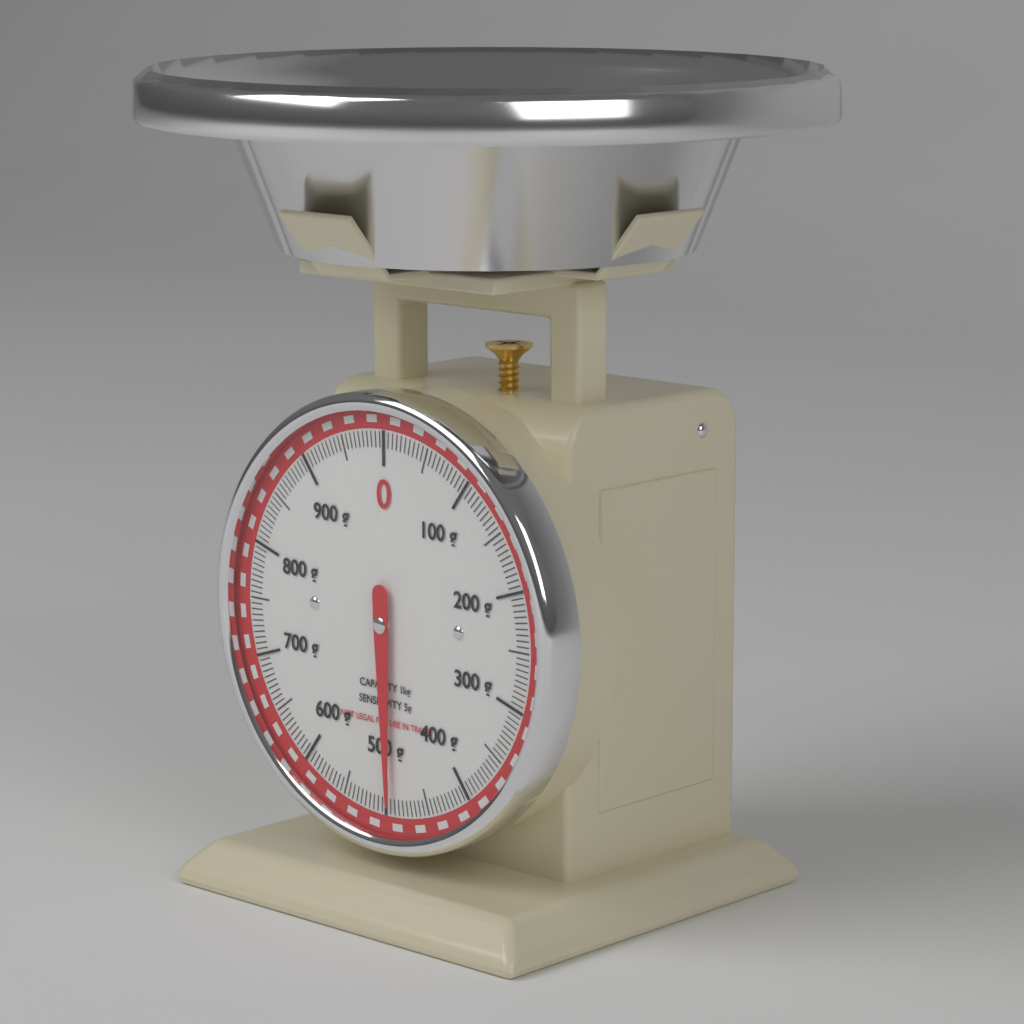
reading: 495 g
